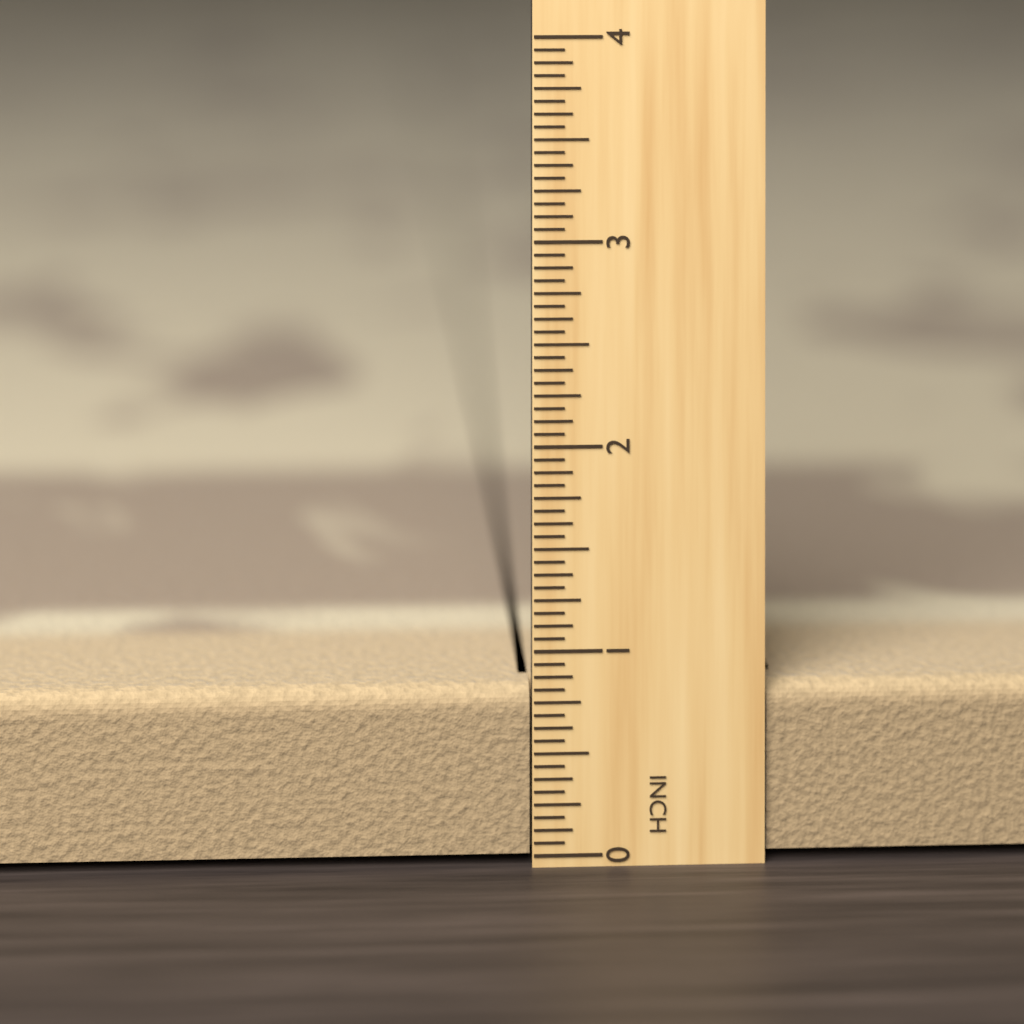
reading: 0.8125 in
